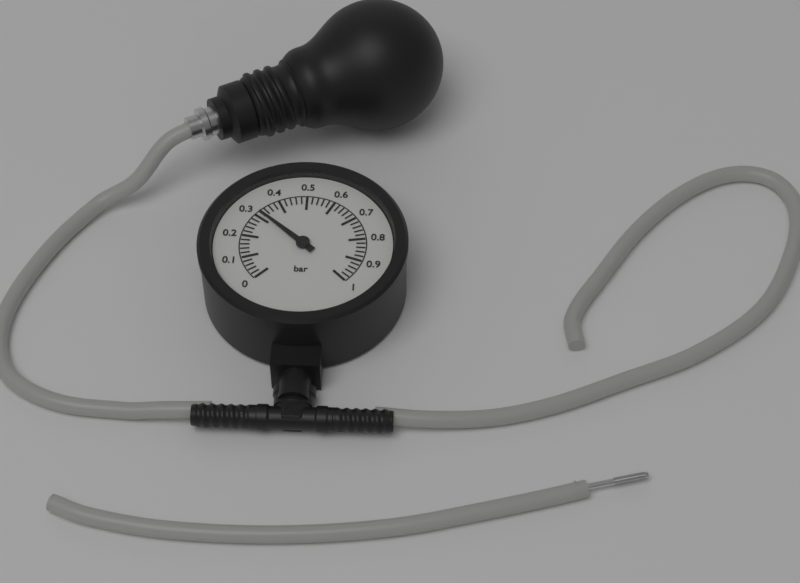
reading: 0.32 bar
